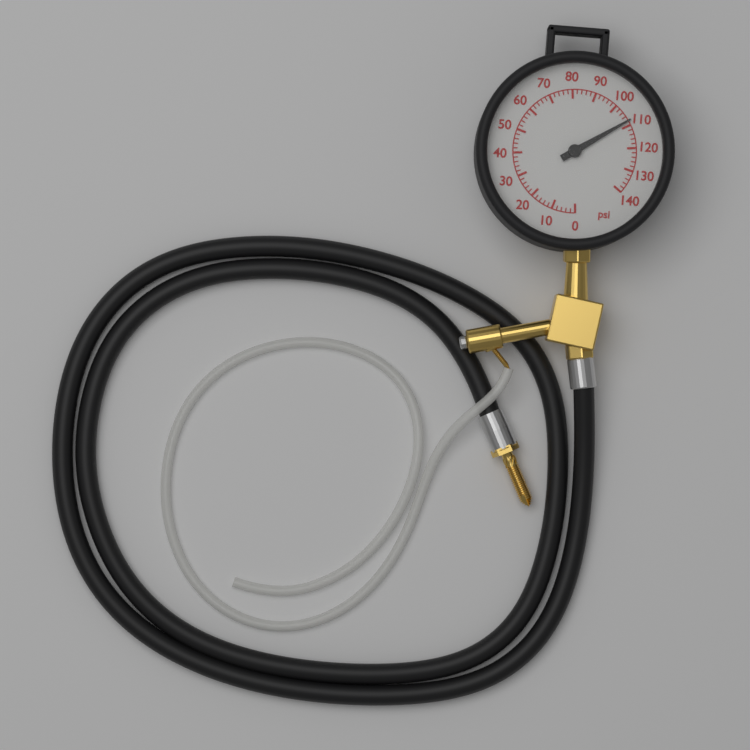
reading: 108 psi
